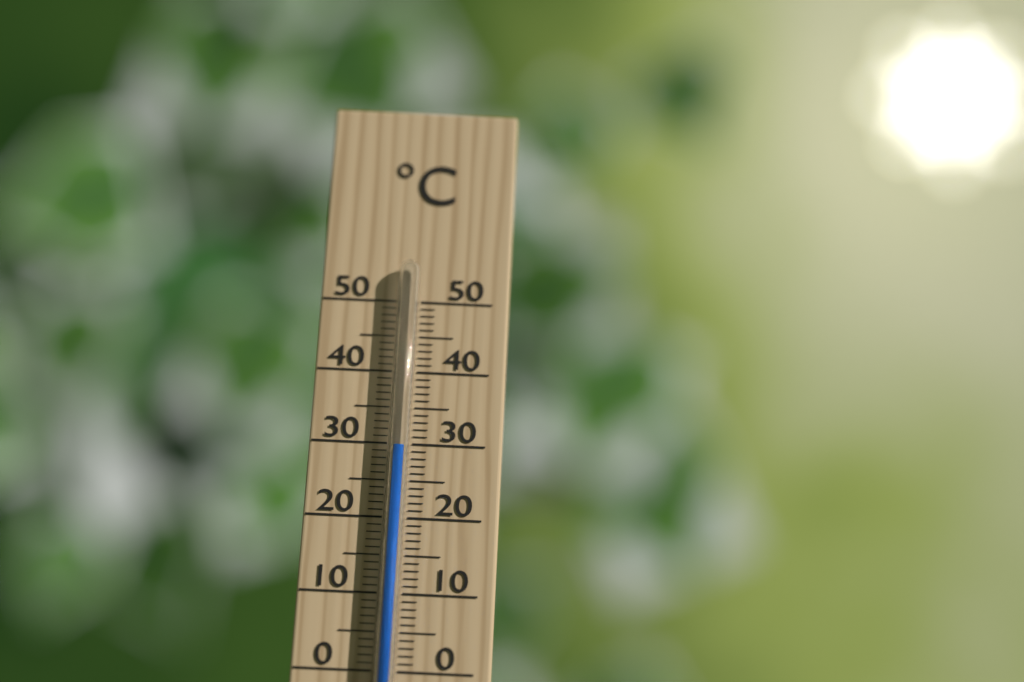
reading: 29.5 °C
